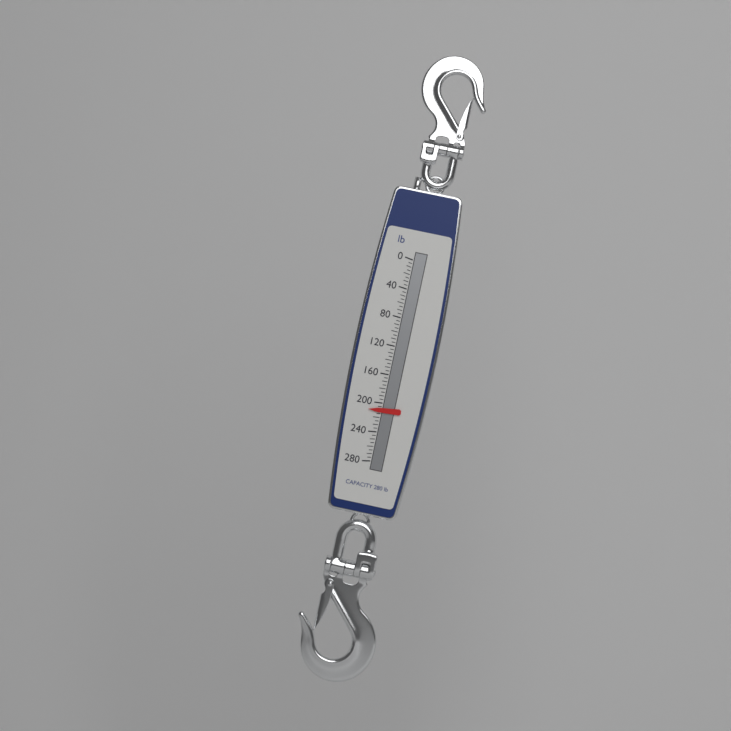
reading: 210 lb
